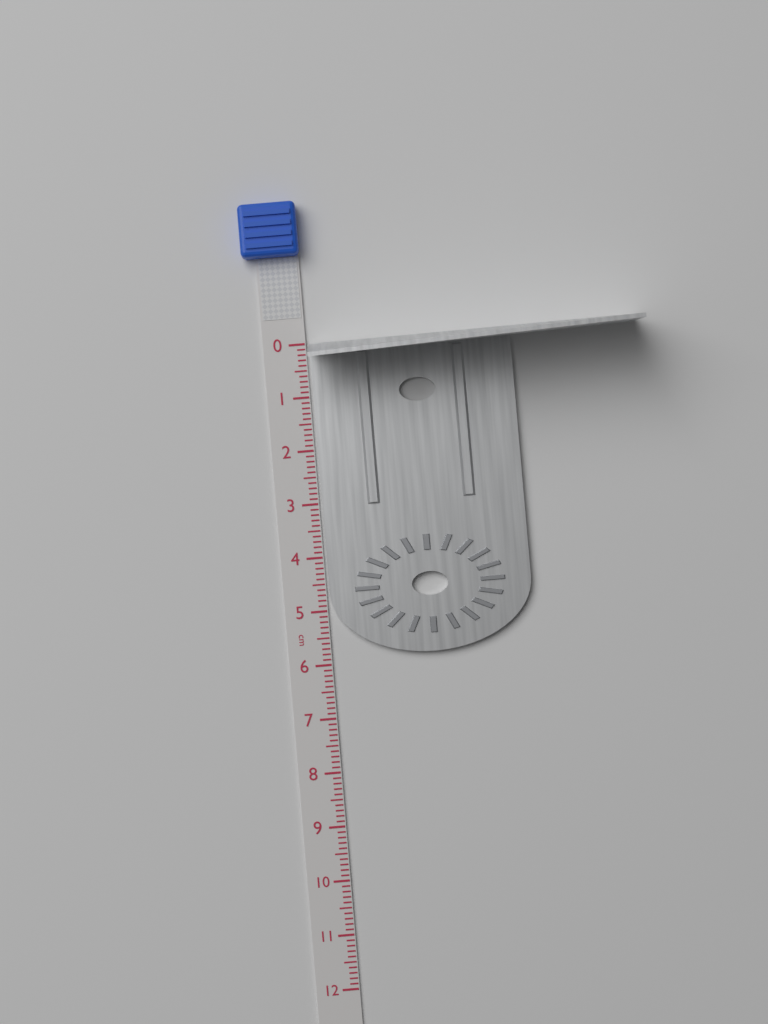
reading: 5.9 cm
